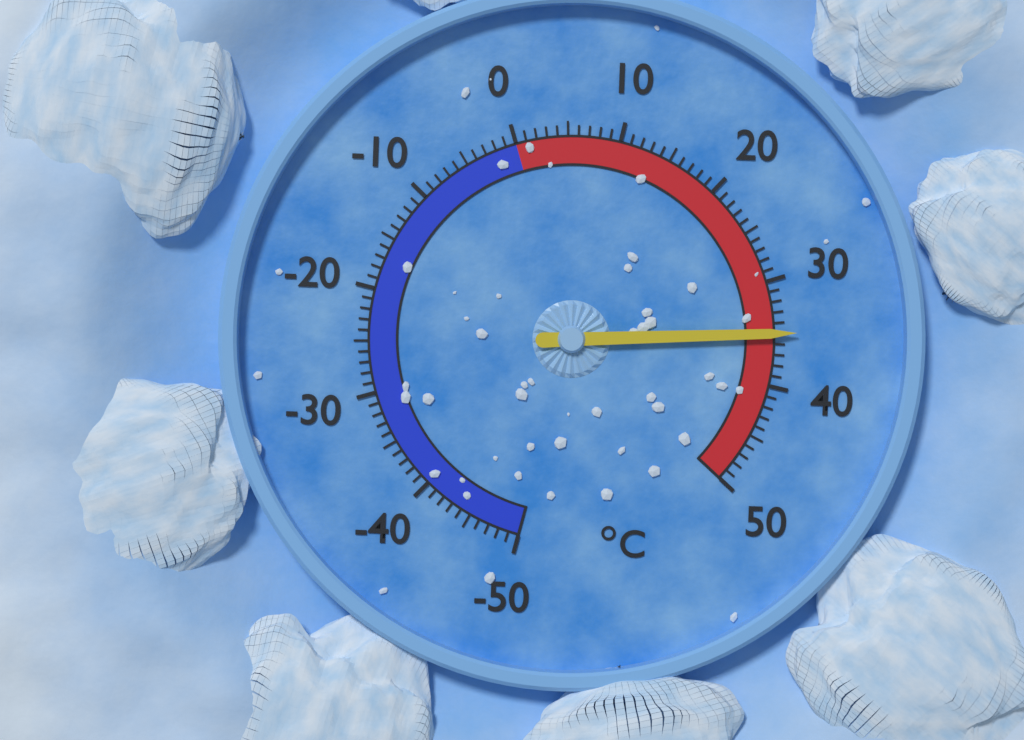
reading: 35 °C
